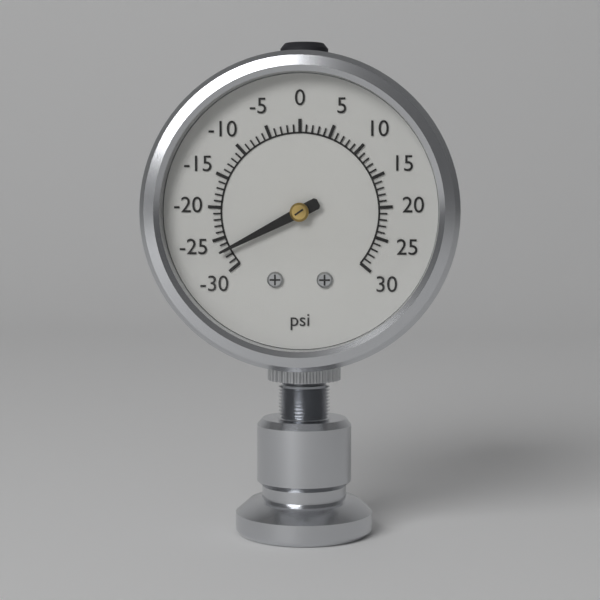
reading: -27 psi
